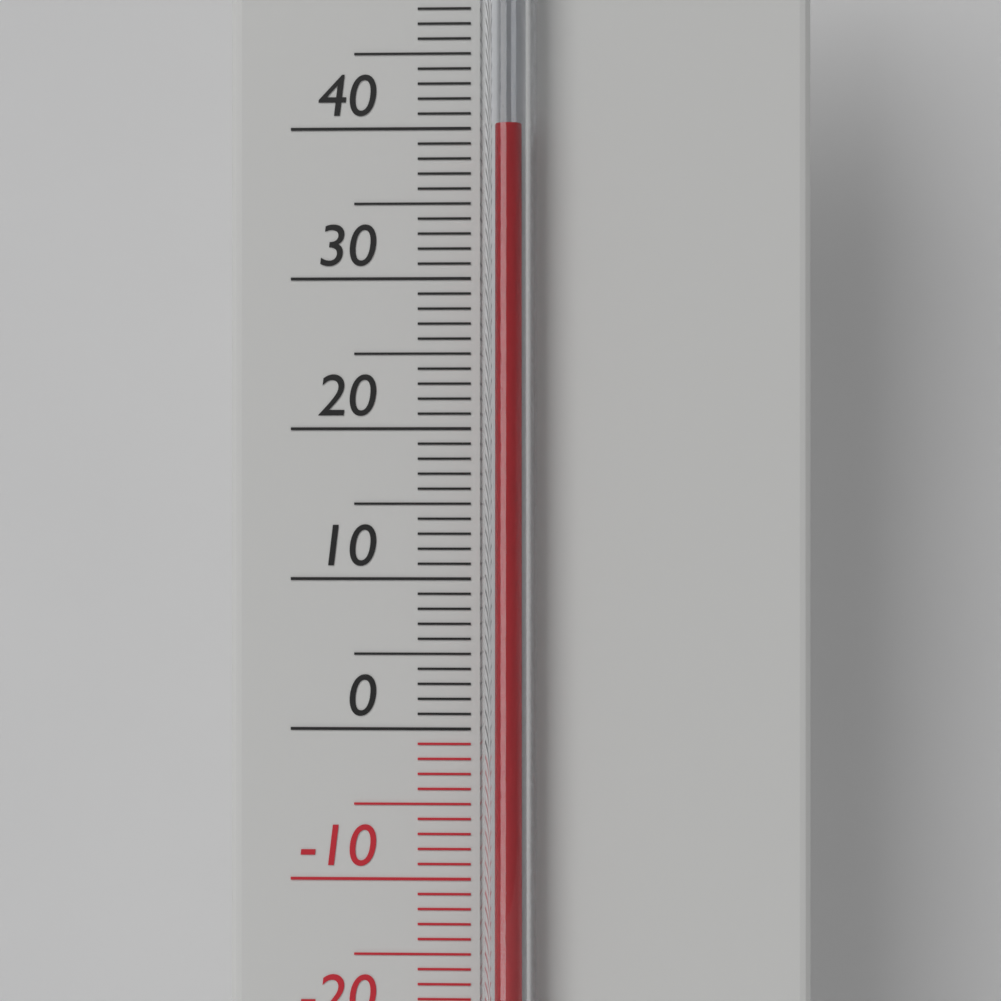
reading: 40 °C
